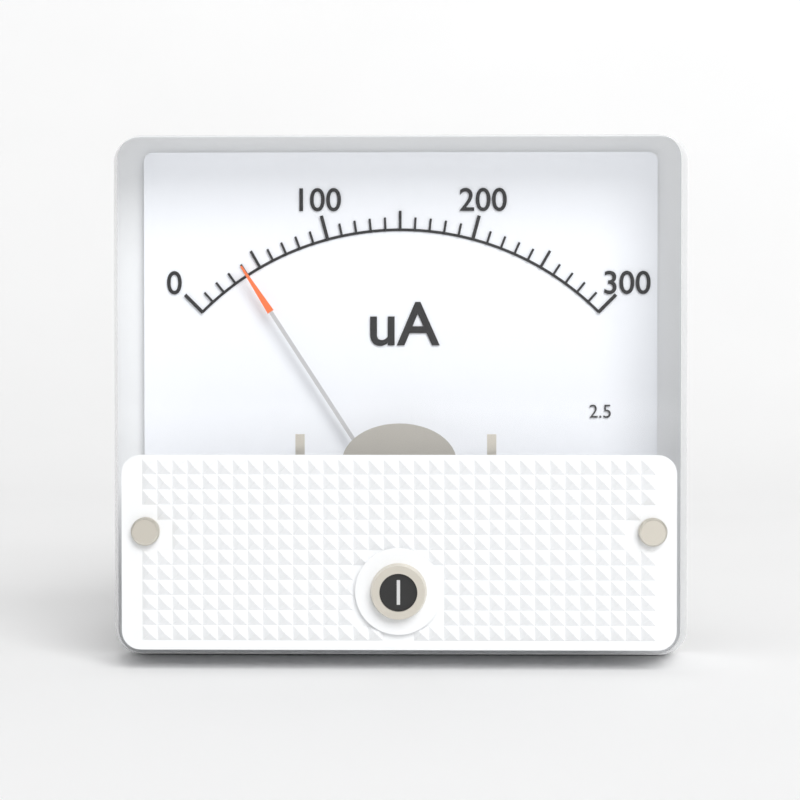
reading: 40 uA
